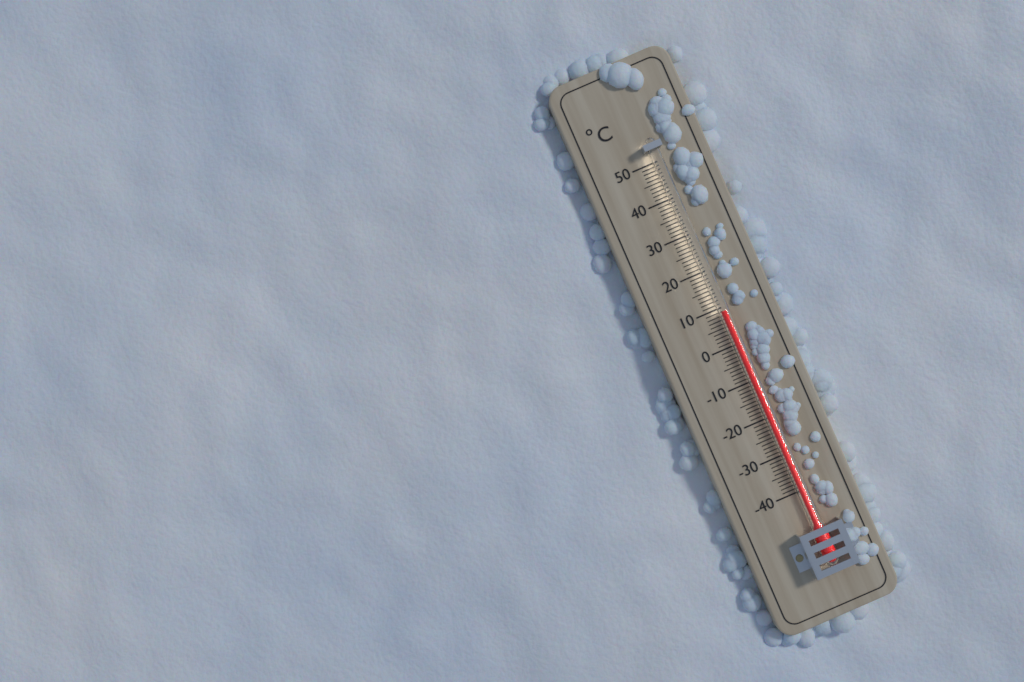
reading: 9 °C
